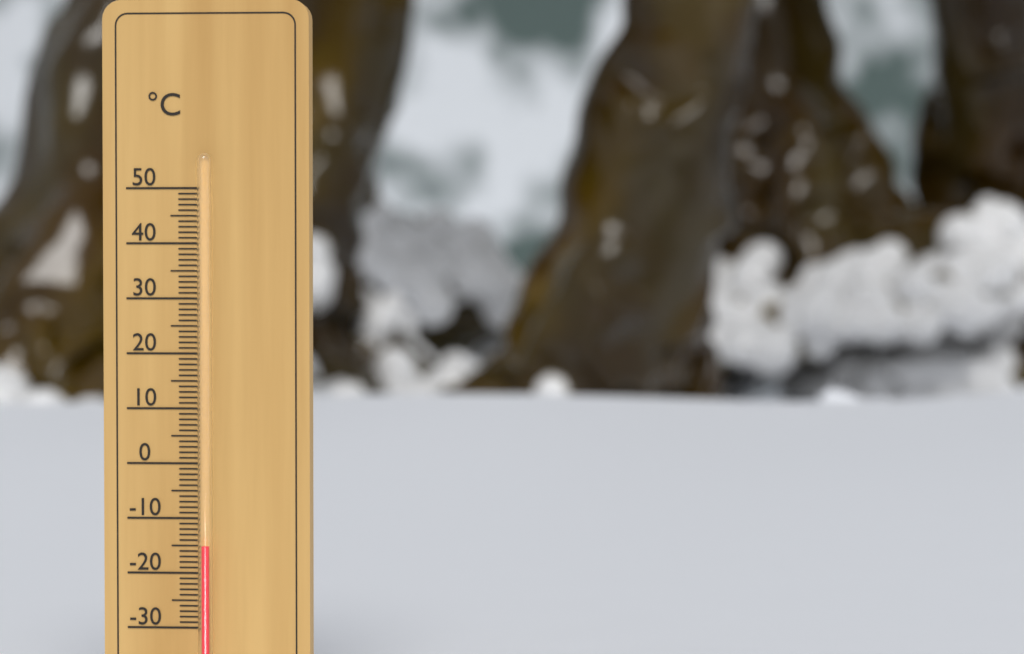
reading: -15 °C
